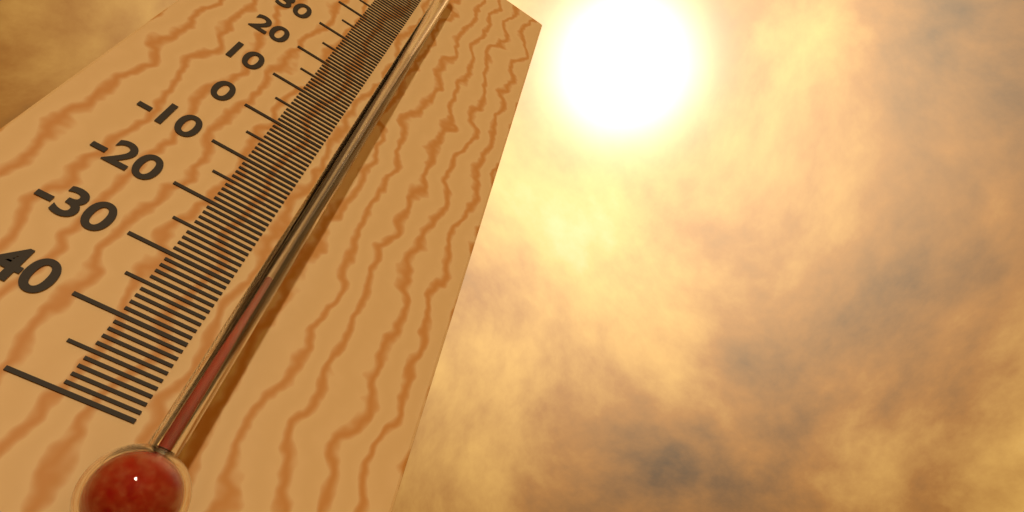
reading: -31 °C
